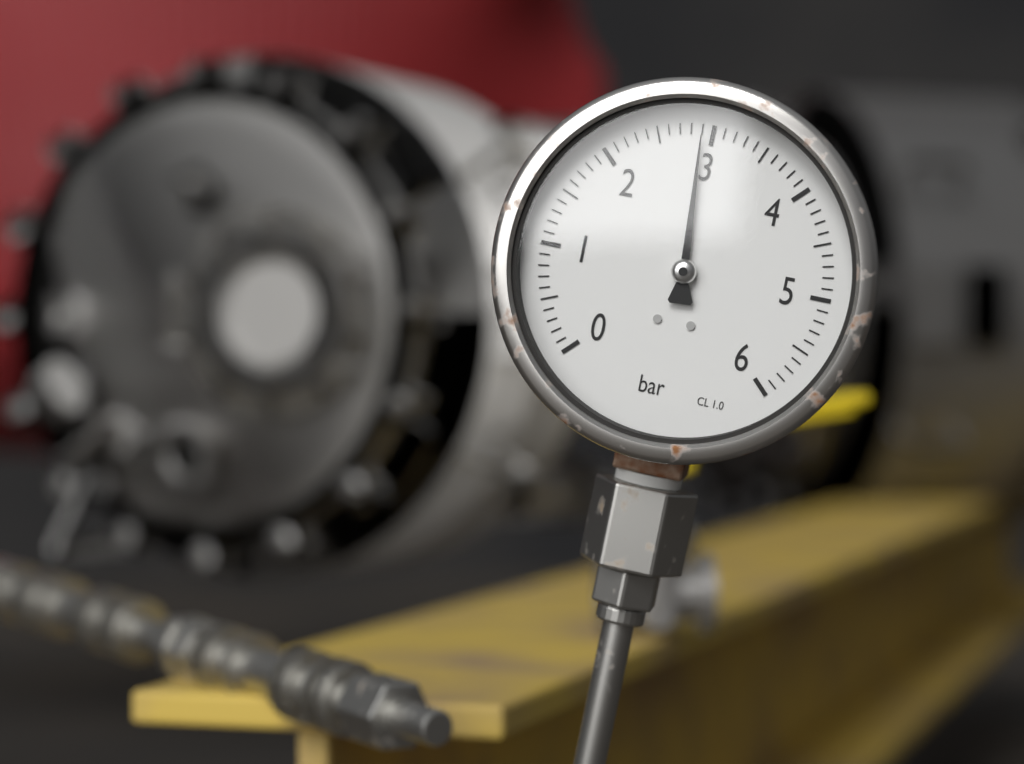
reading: 2.9 bar
